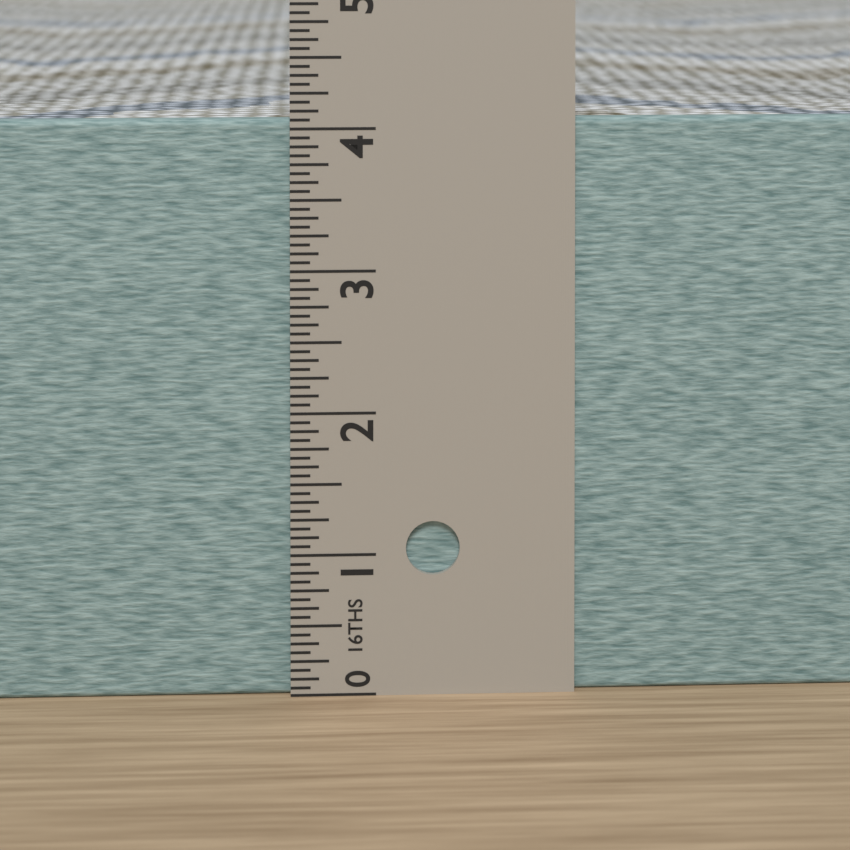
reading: 4.0625 in
